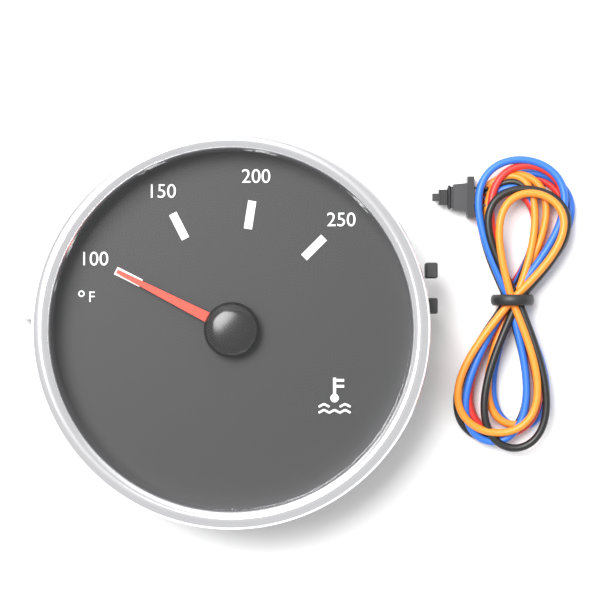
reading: 100 °F
